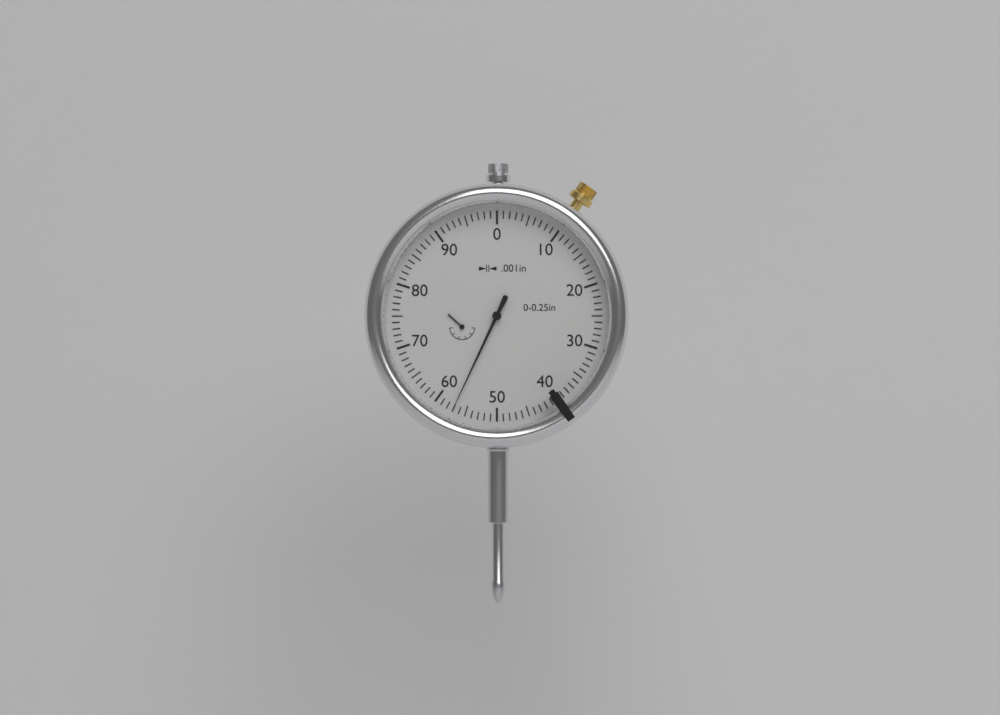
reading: 0.057 in
